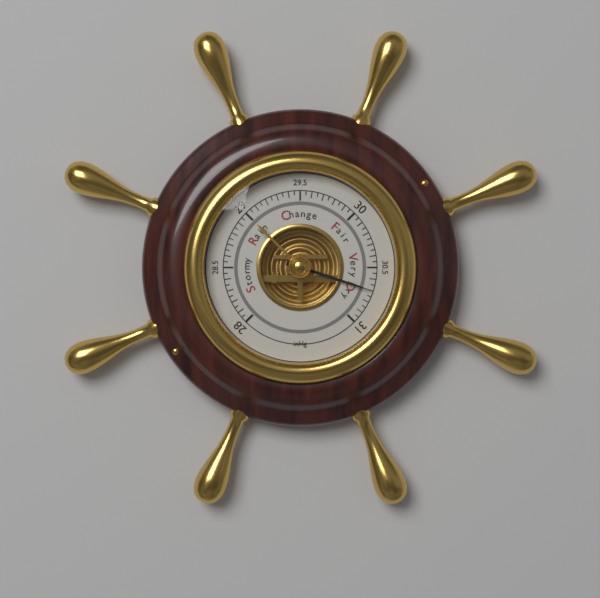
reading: 30.70 inHg
